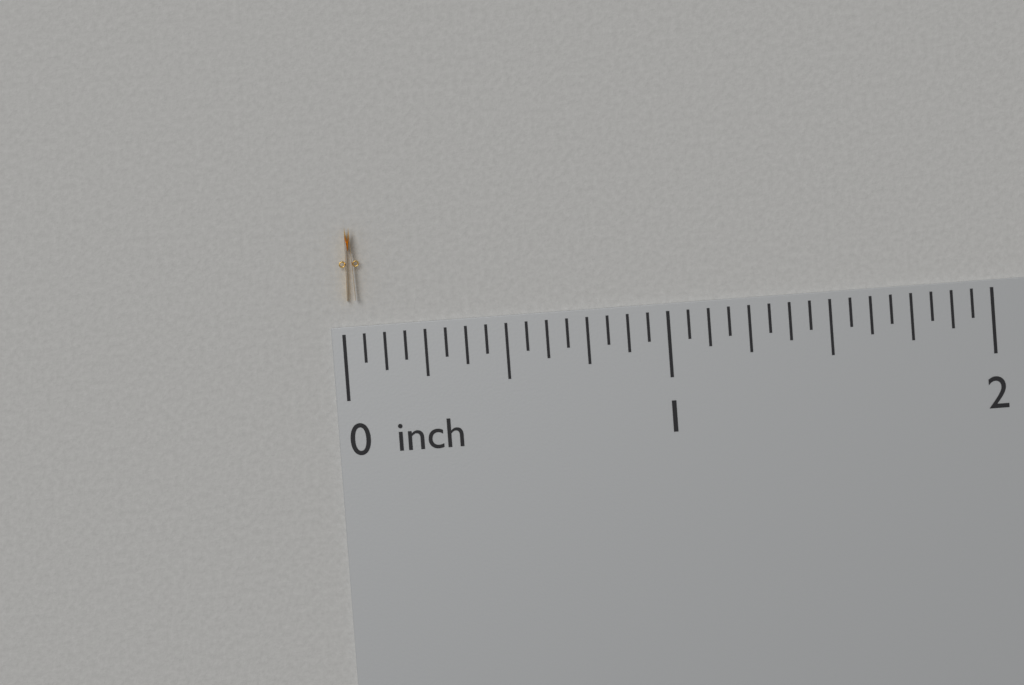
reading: 0.0625 inch
